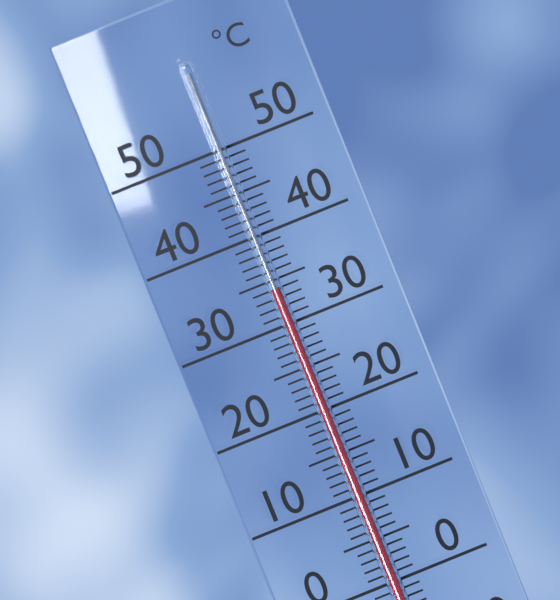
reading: 34 °C
